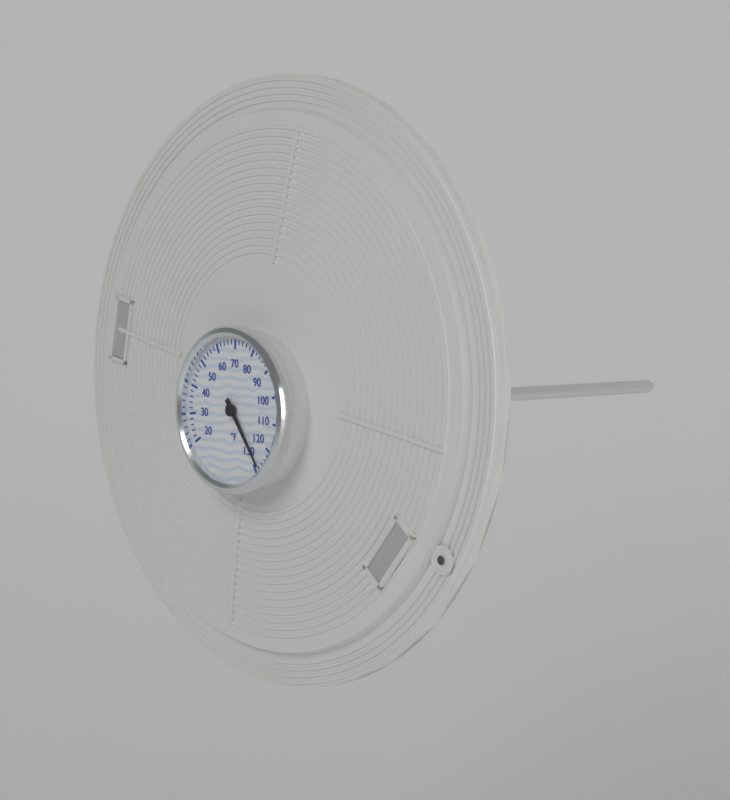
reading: 128 °F
